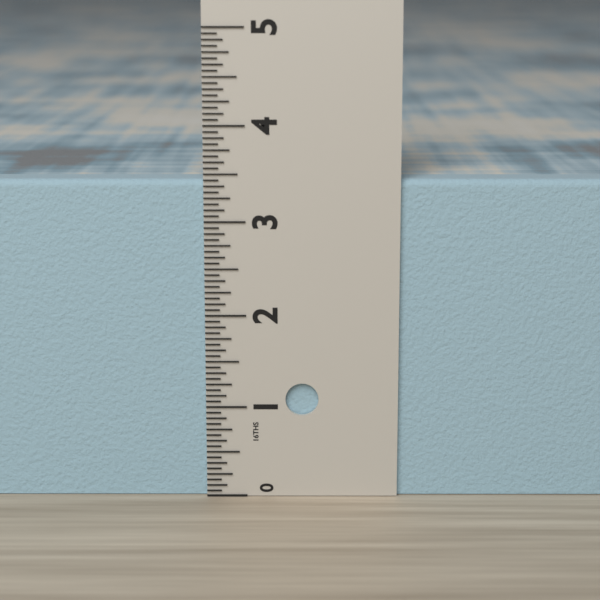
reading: 3.4375 in
